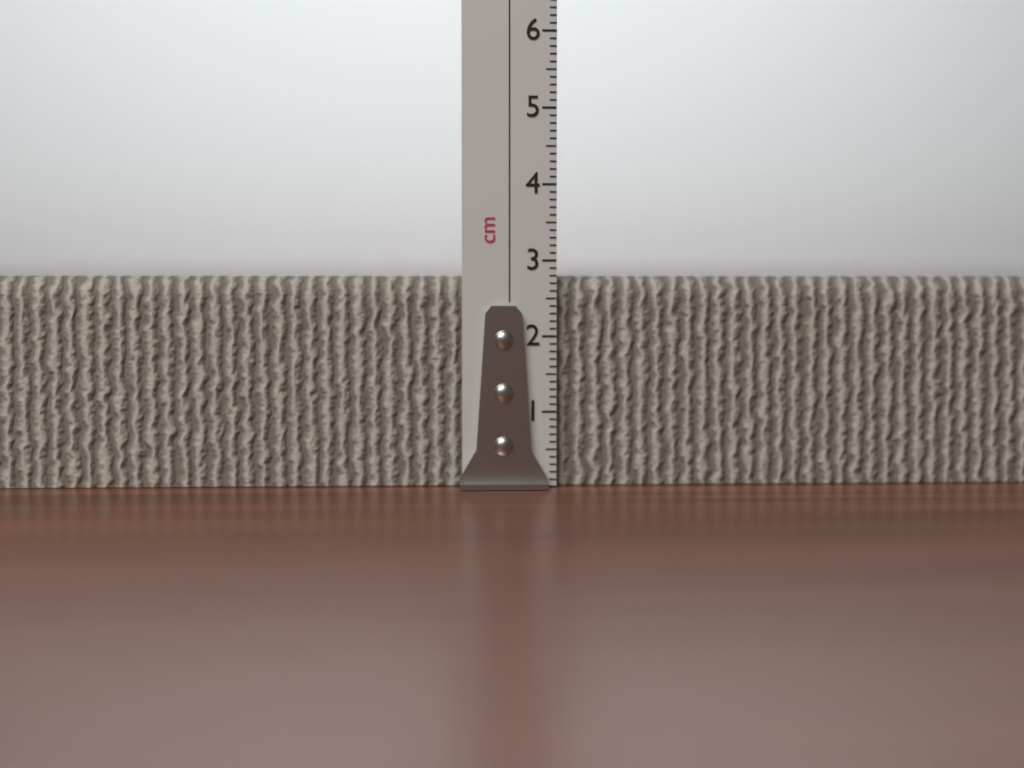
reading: 2.8 cm
